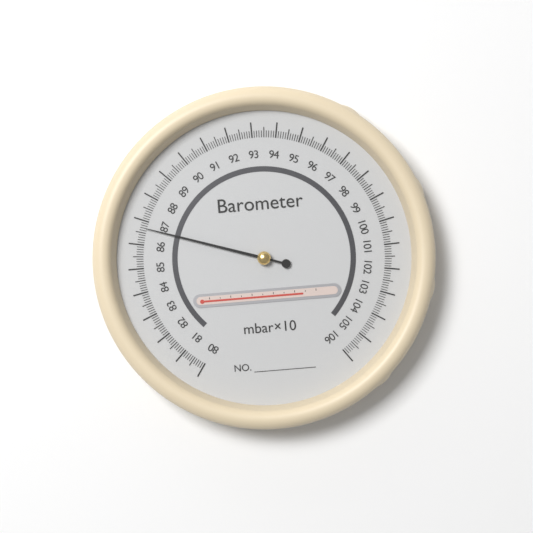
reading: 86.7 mbar×10
